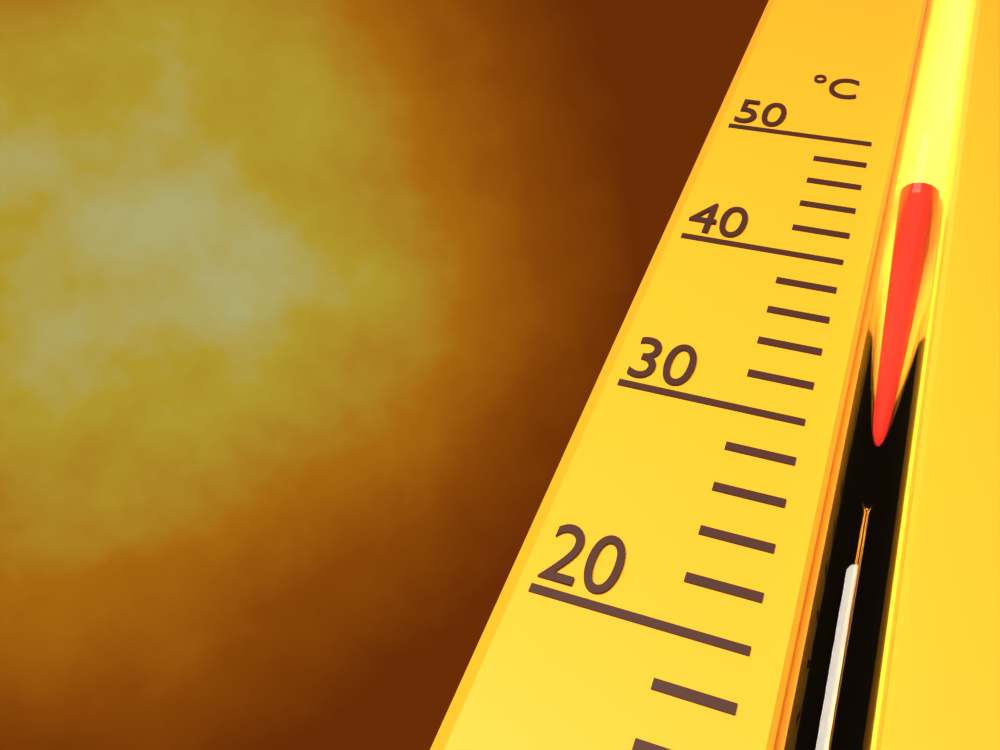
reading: 46 °C
